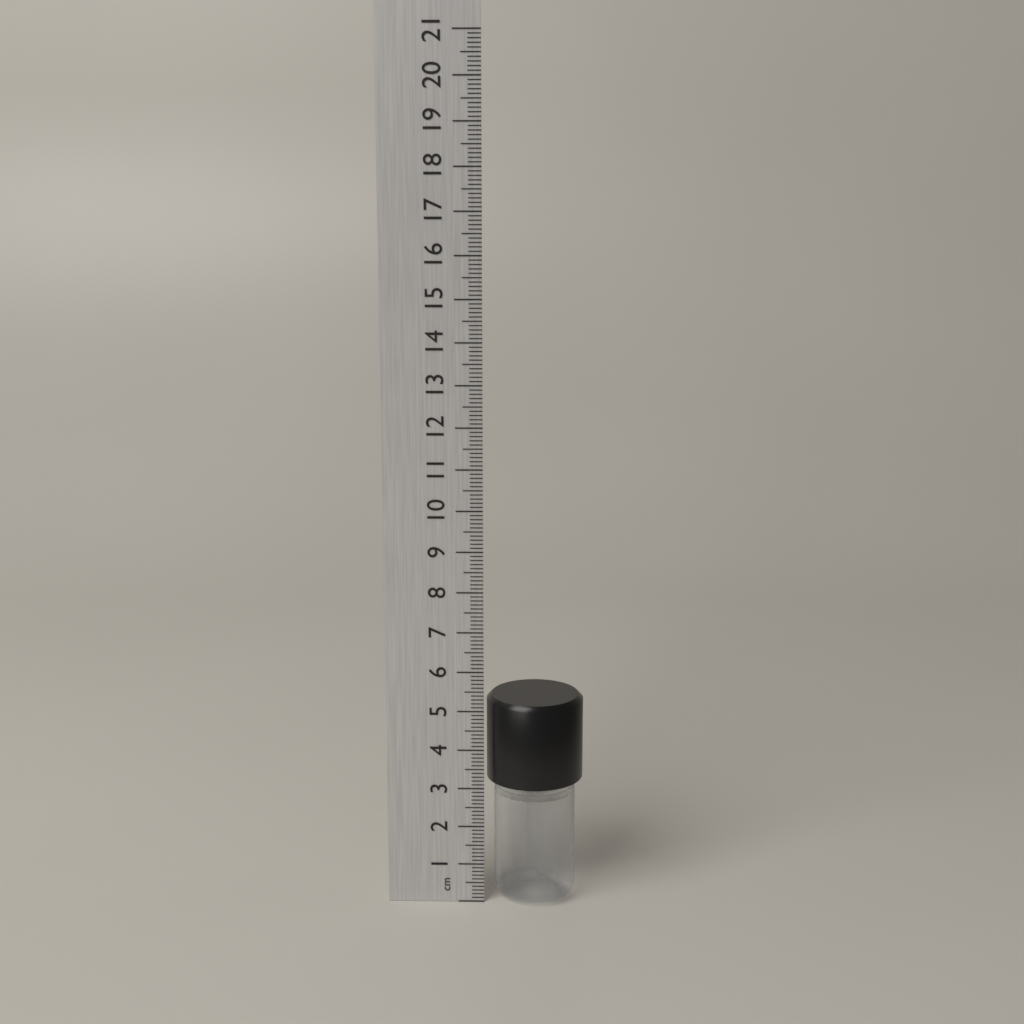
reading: 5.3 cm
